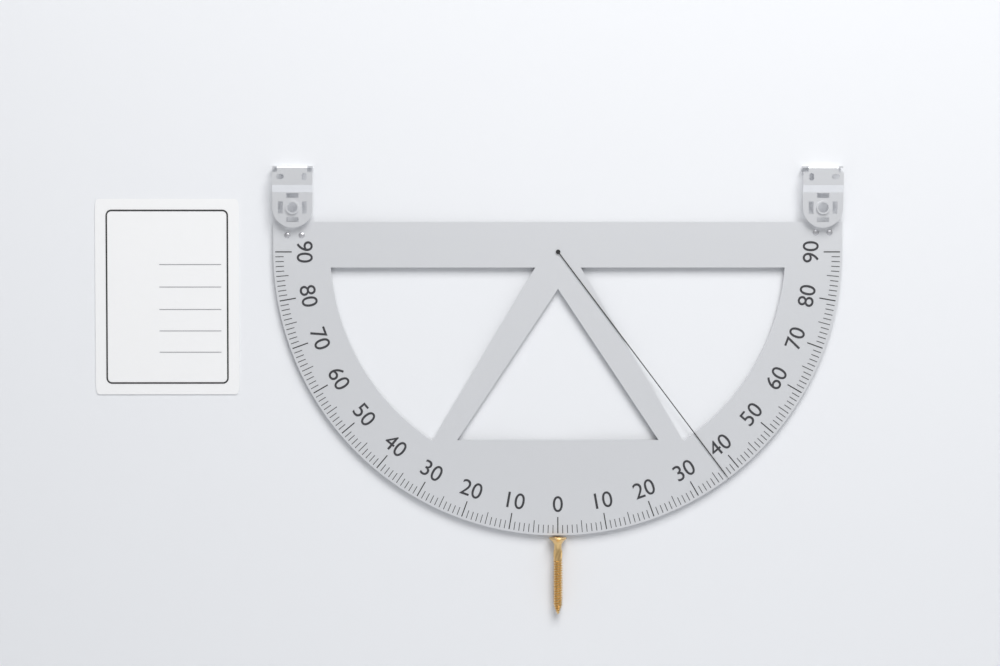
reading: 37 (no unit)
